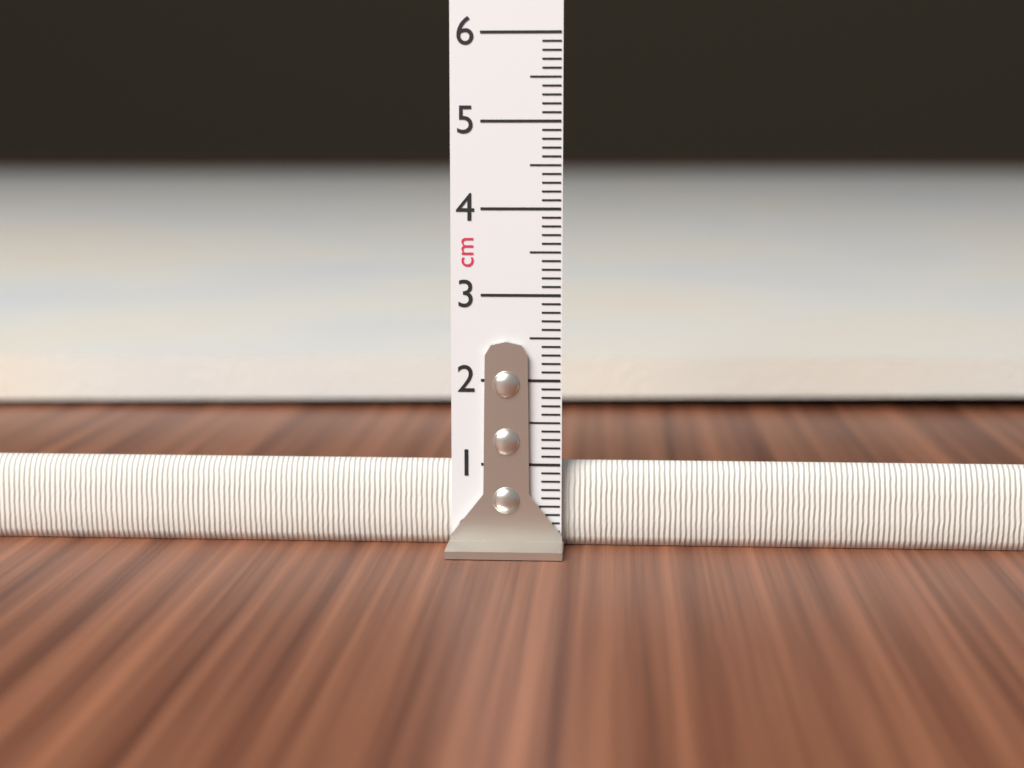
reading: 1.0 cm
